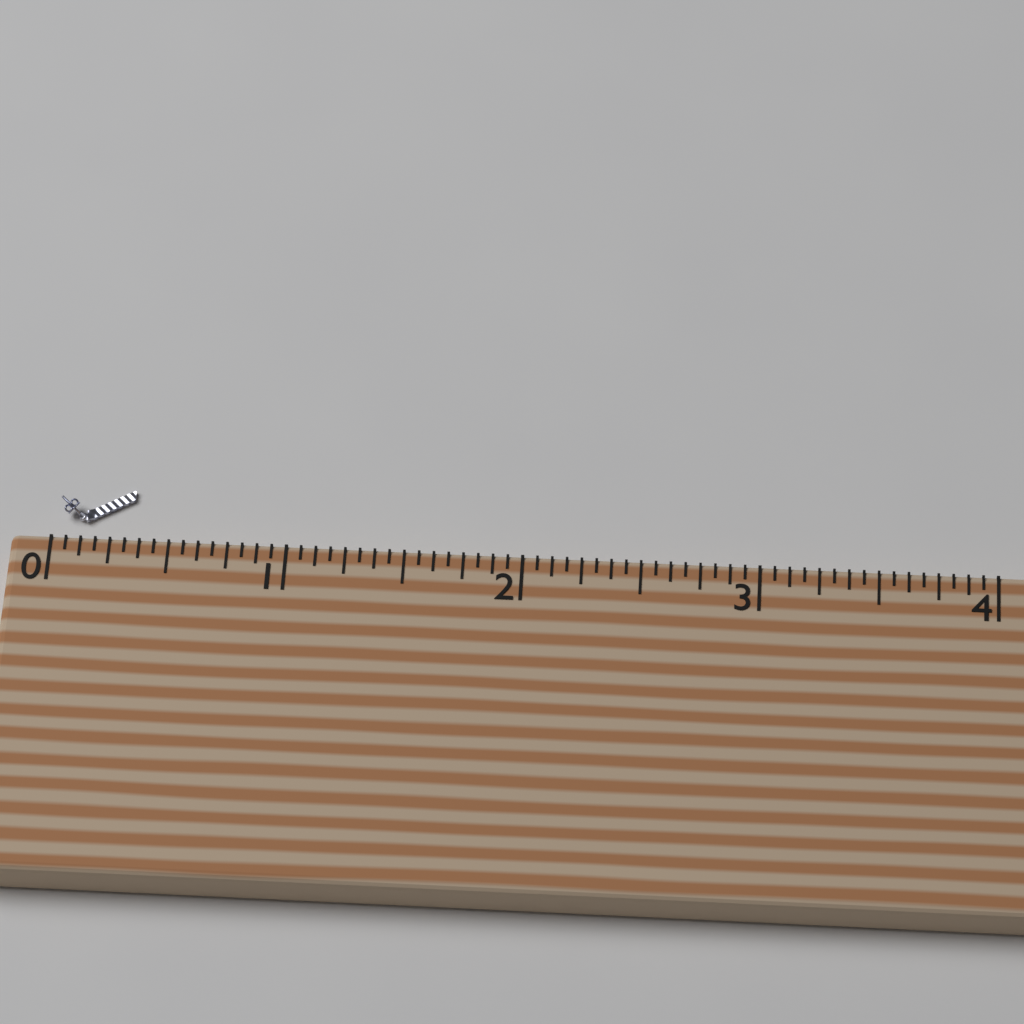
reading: 0.3125 (no unit)
